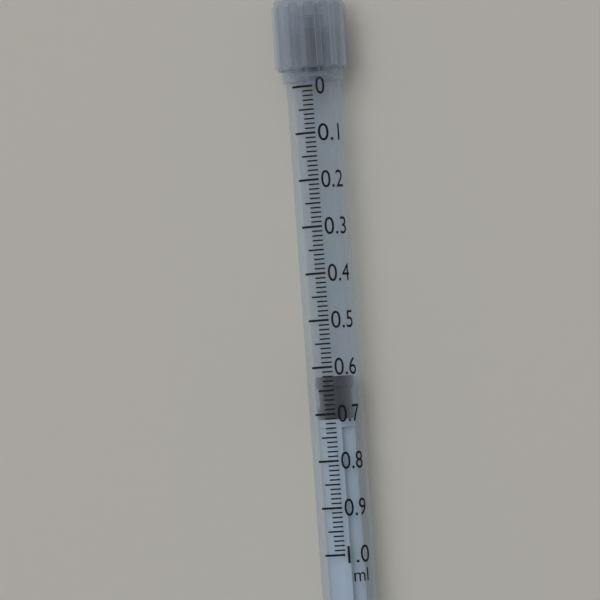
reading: 0.62 ml
